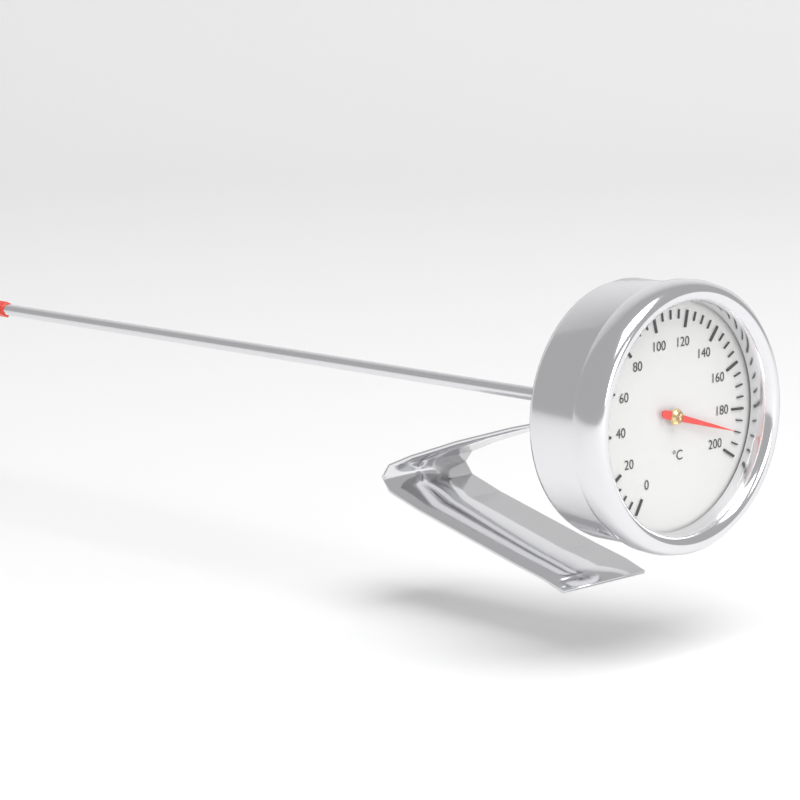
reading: 190 °C
